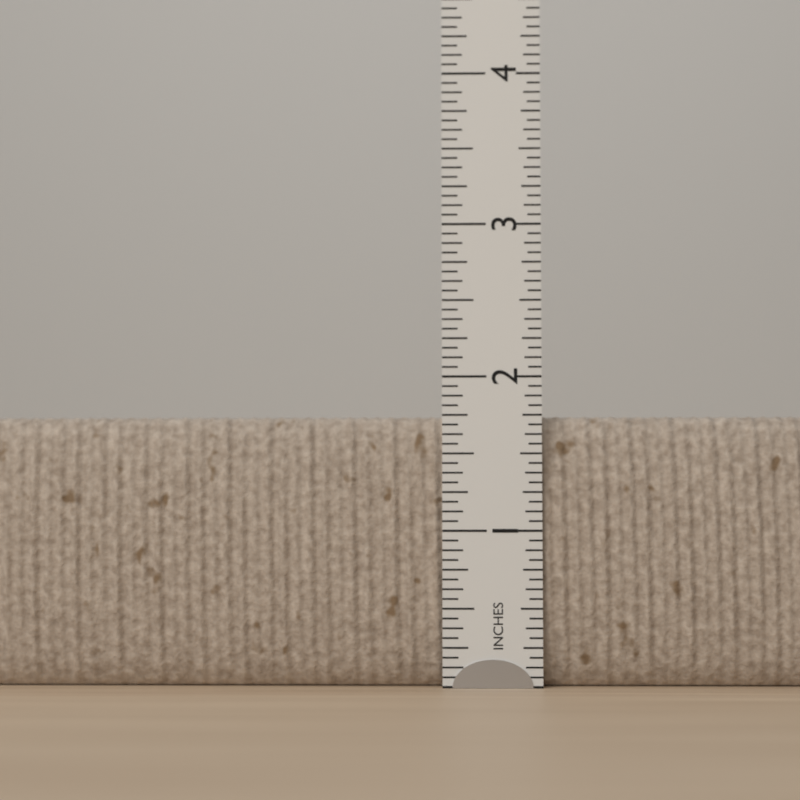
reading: 1.7500 in
